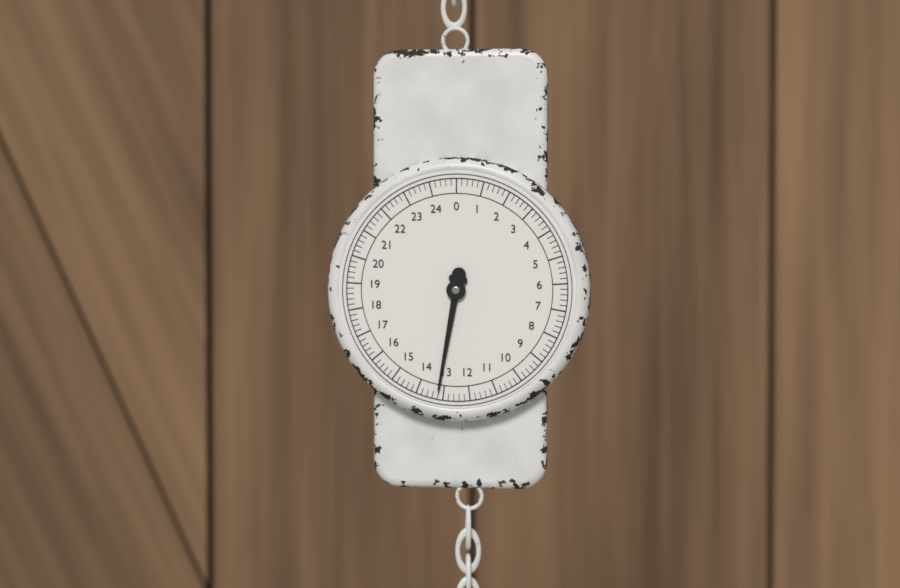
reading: 13.2 (no unit)
